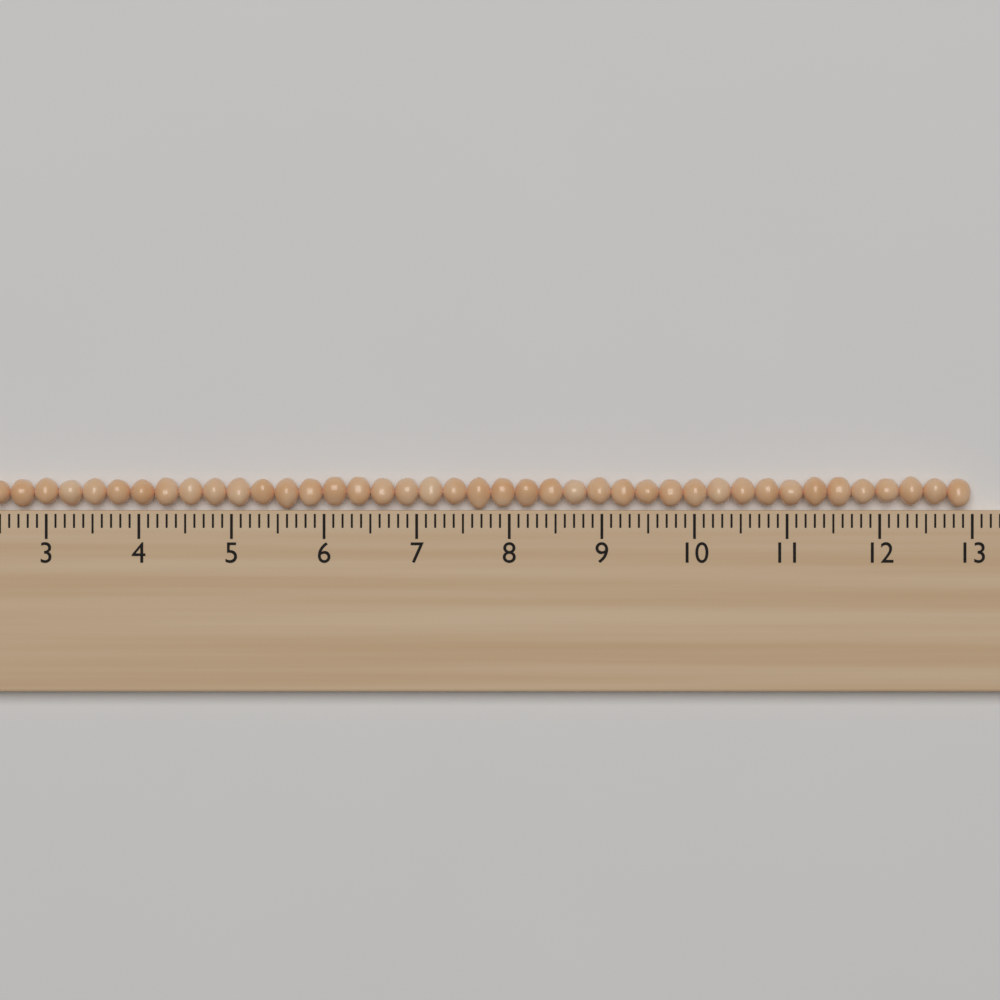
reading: 13.0 (no unit)
